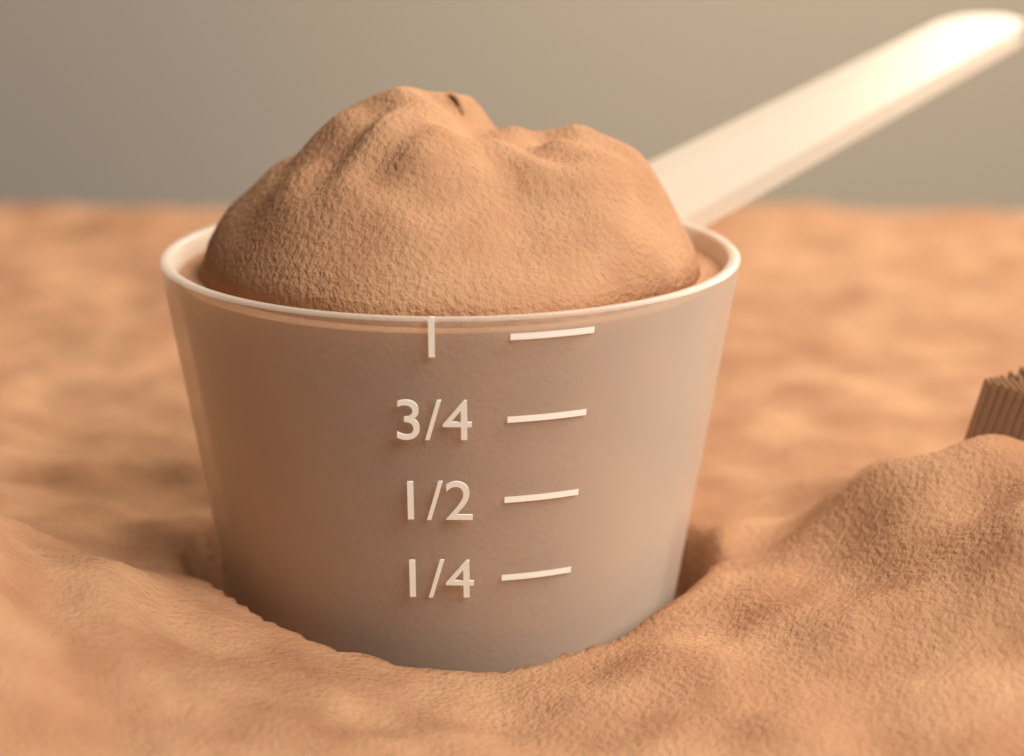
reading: 1.00 (no unit)
